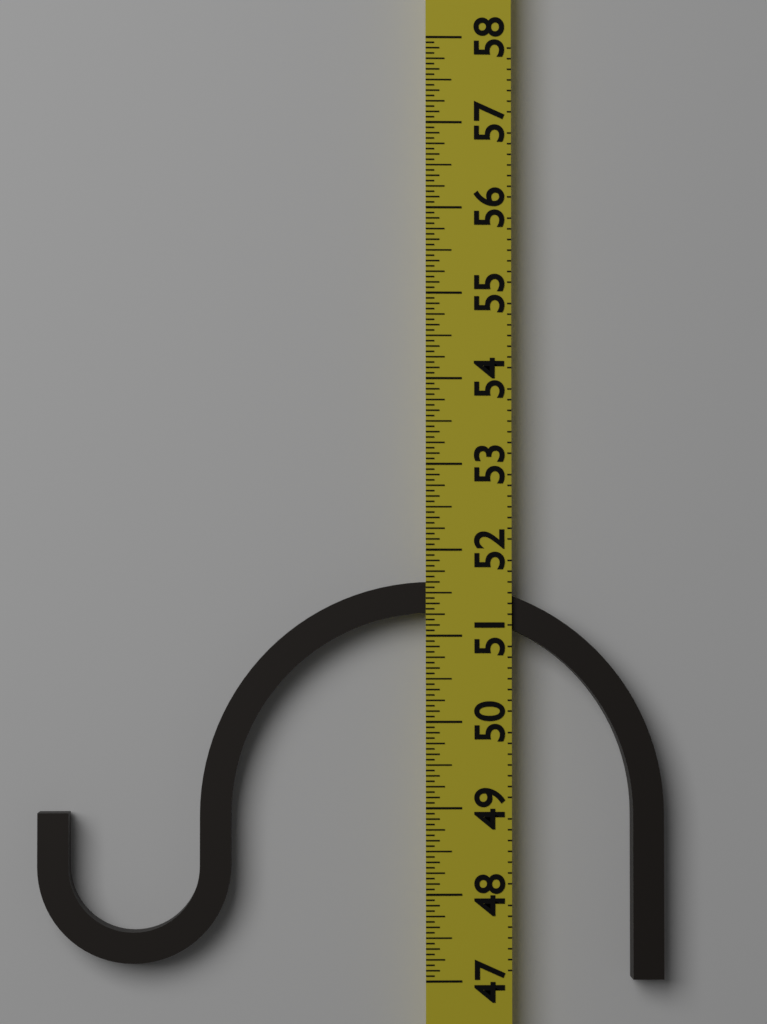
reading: 51.6250 (no unit)
